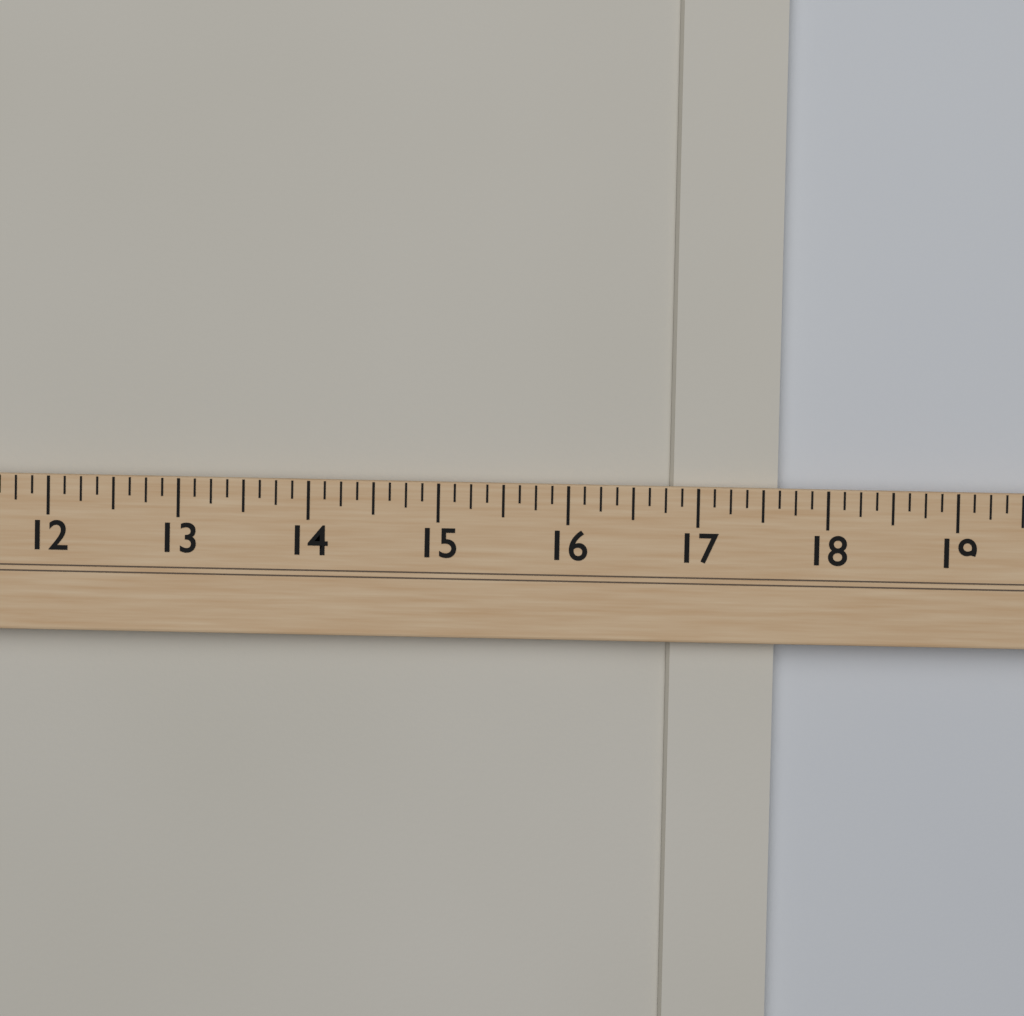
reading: 17.625 (no unit)
